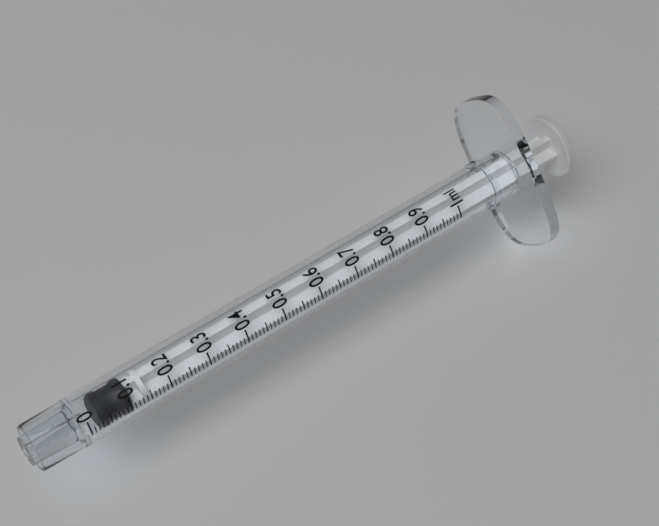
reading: 0.03 ml
